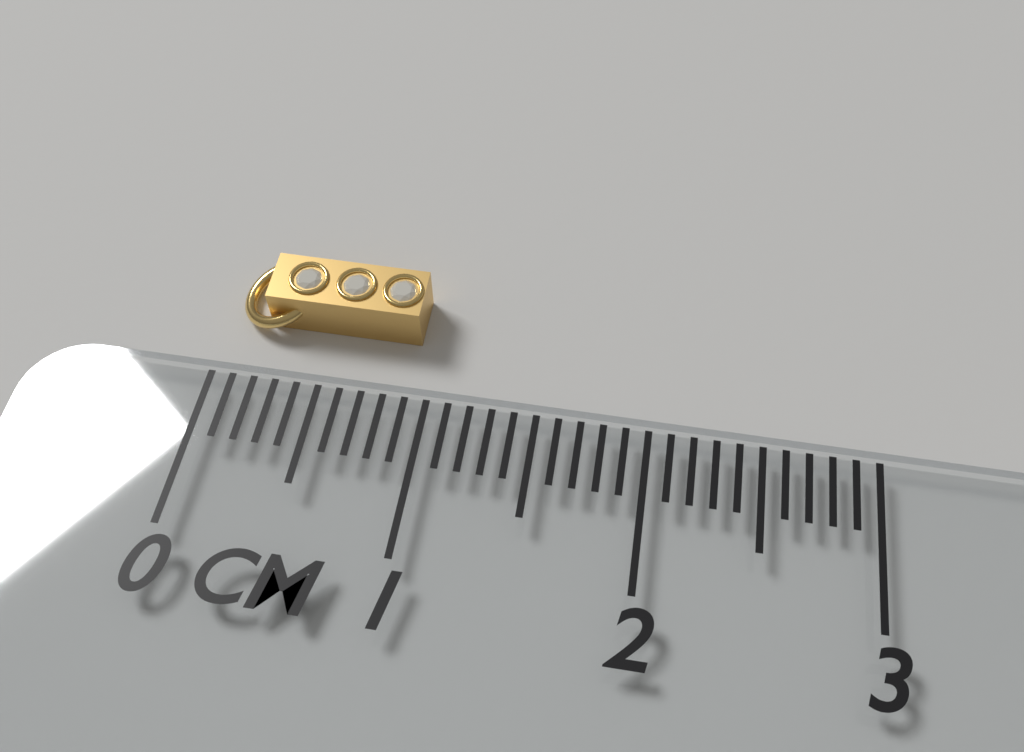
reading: 0.9 cm
